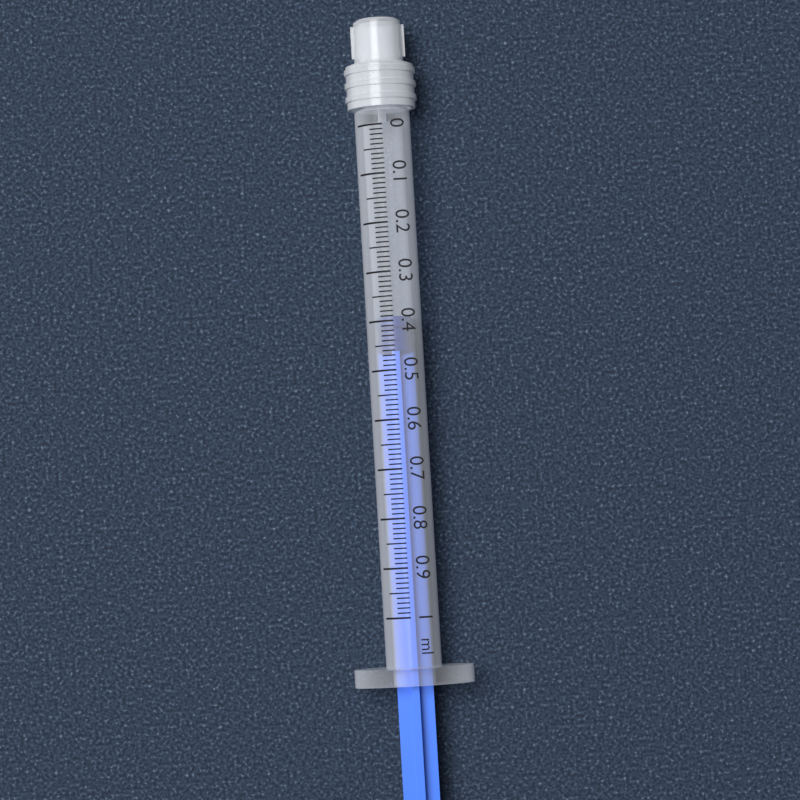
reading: 0.39 ml
